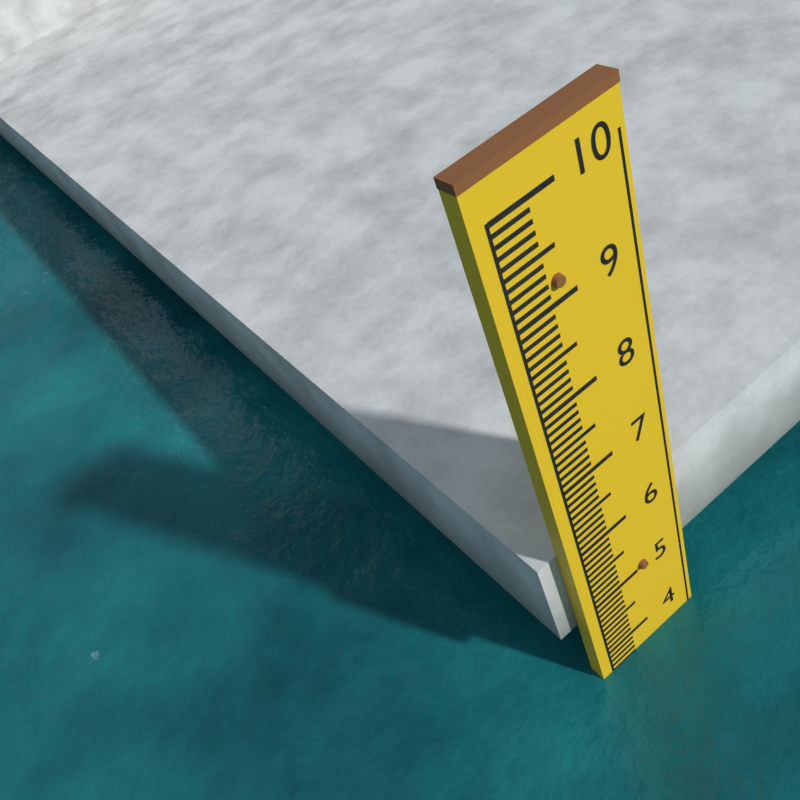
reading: 3.6 (no unit)
